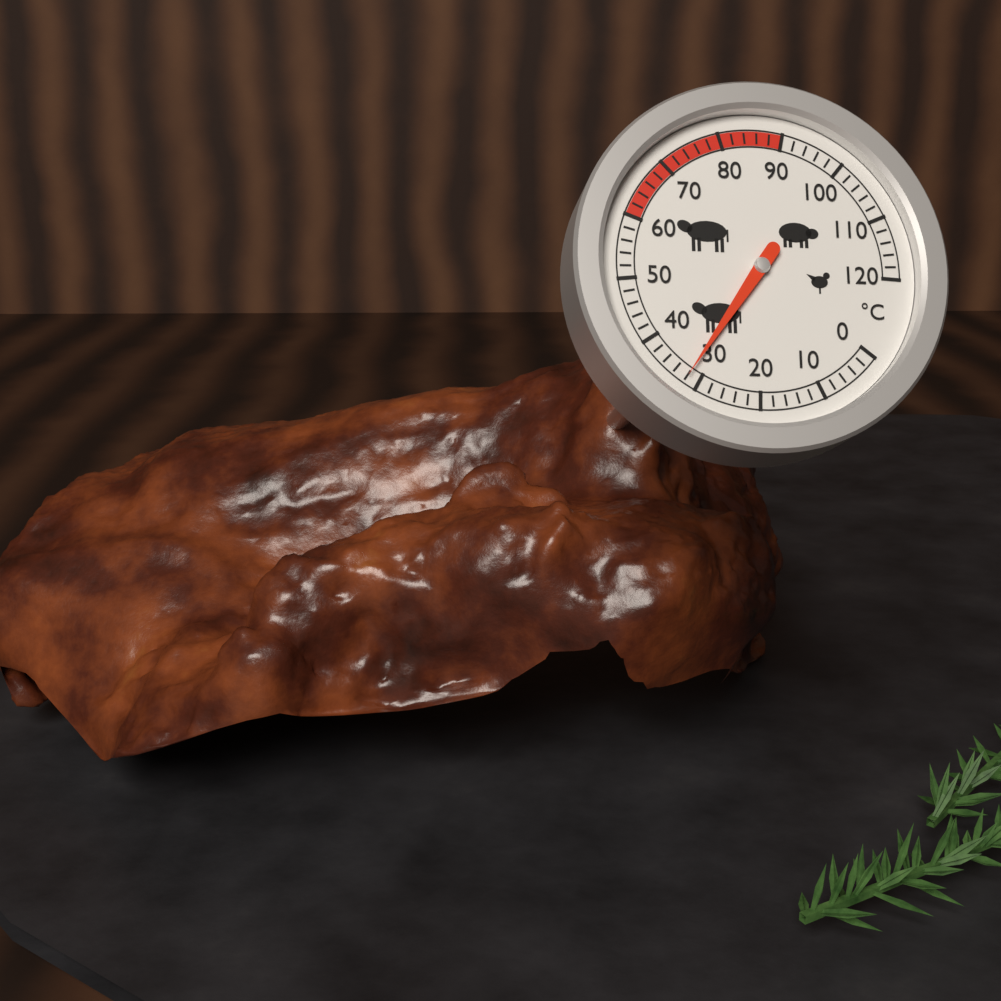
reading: 32 °C
